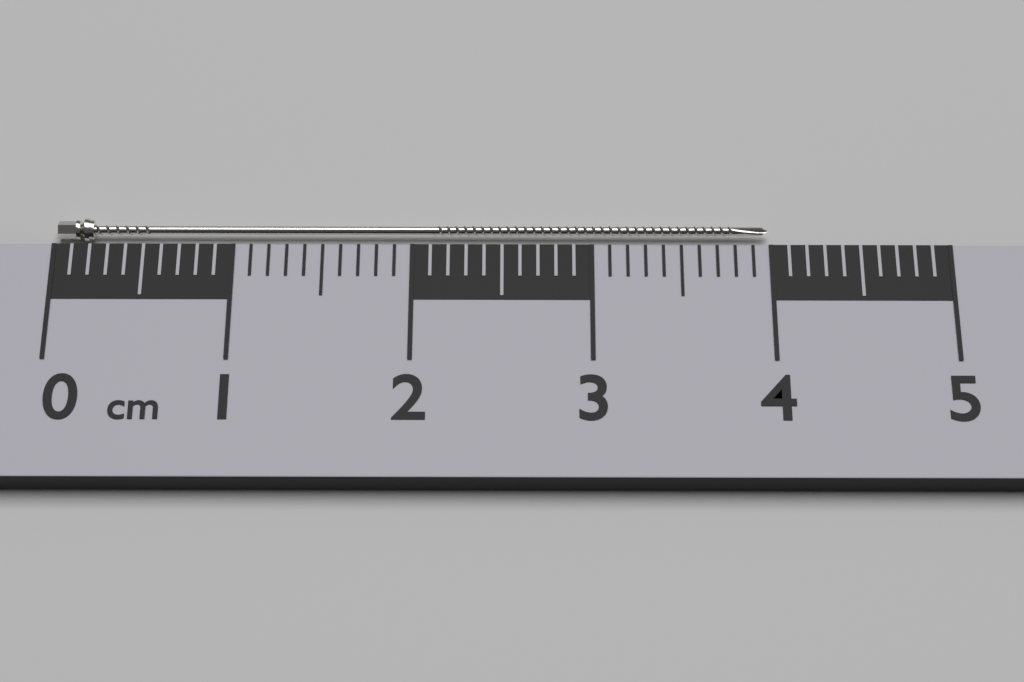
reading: 4.0 cm
